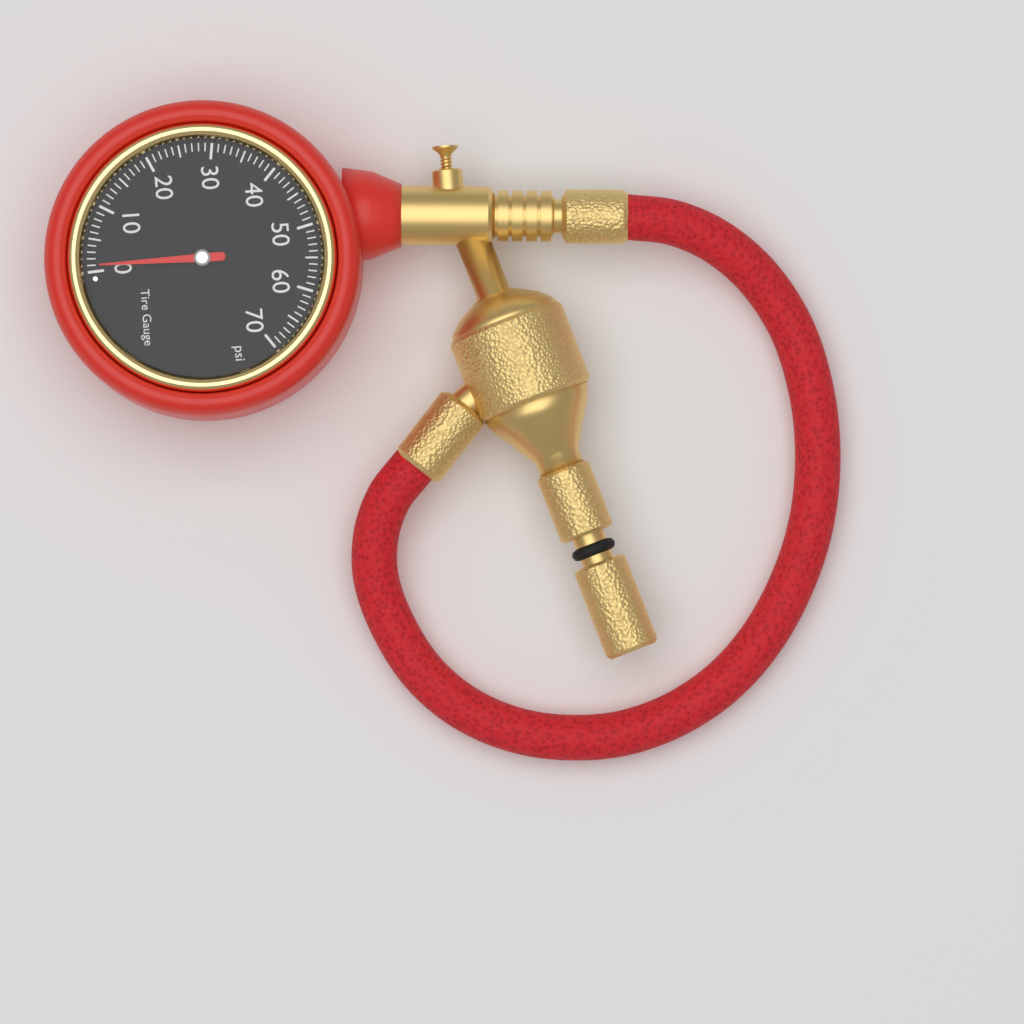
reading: 1 psi
